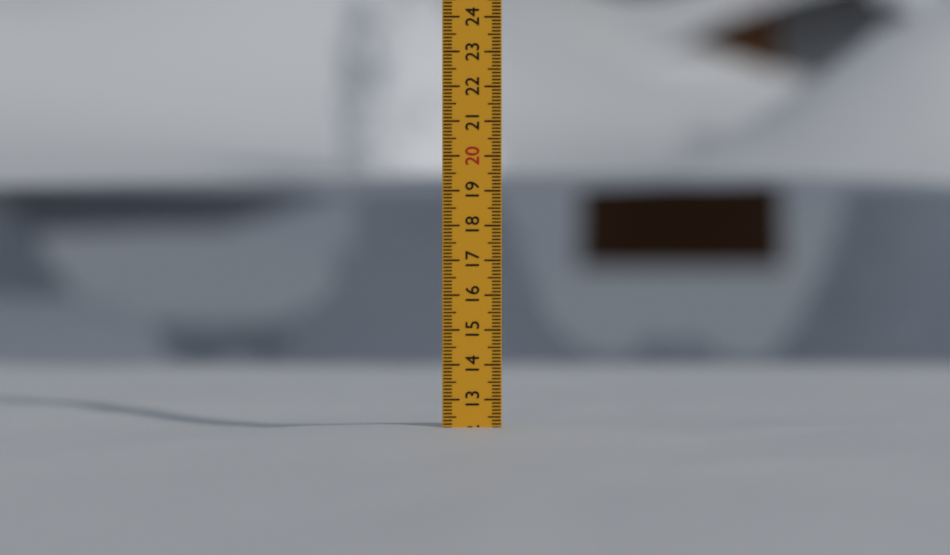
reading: 12.2 (no unit)
